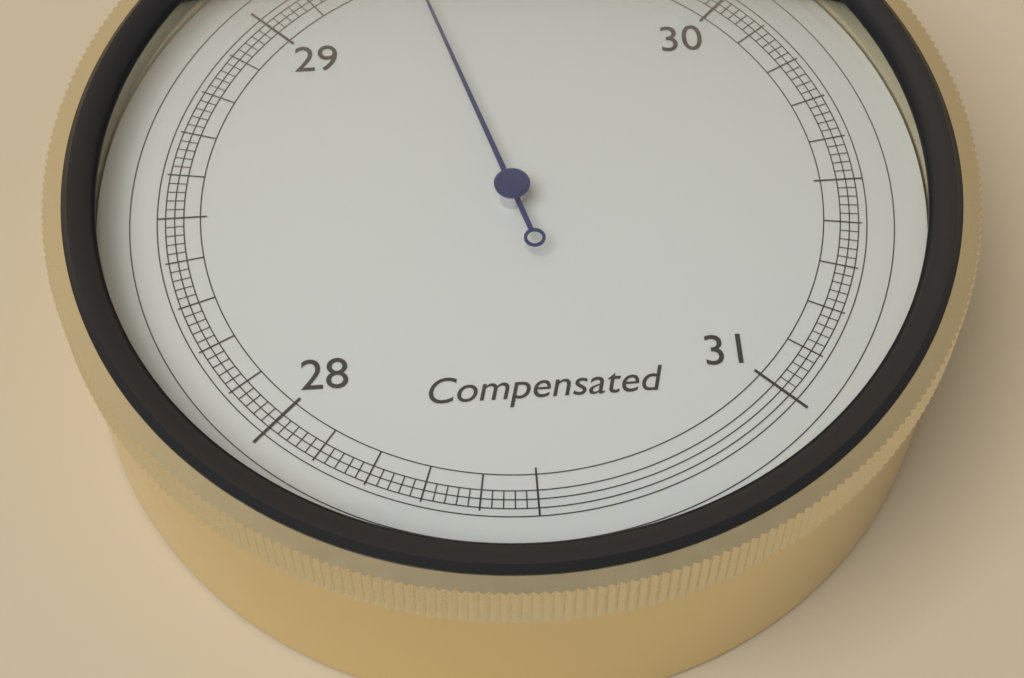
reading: 29.32 inHg
